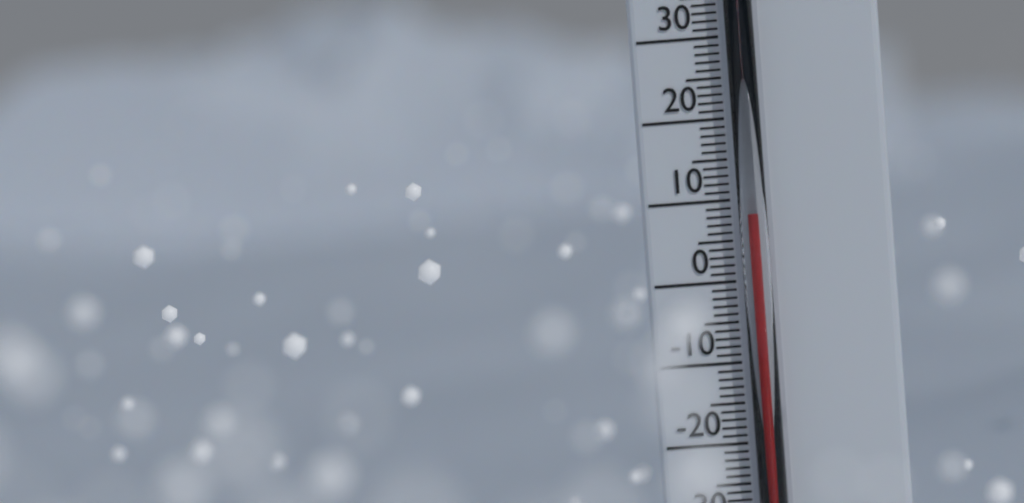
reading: 8 °C
